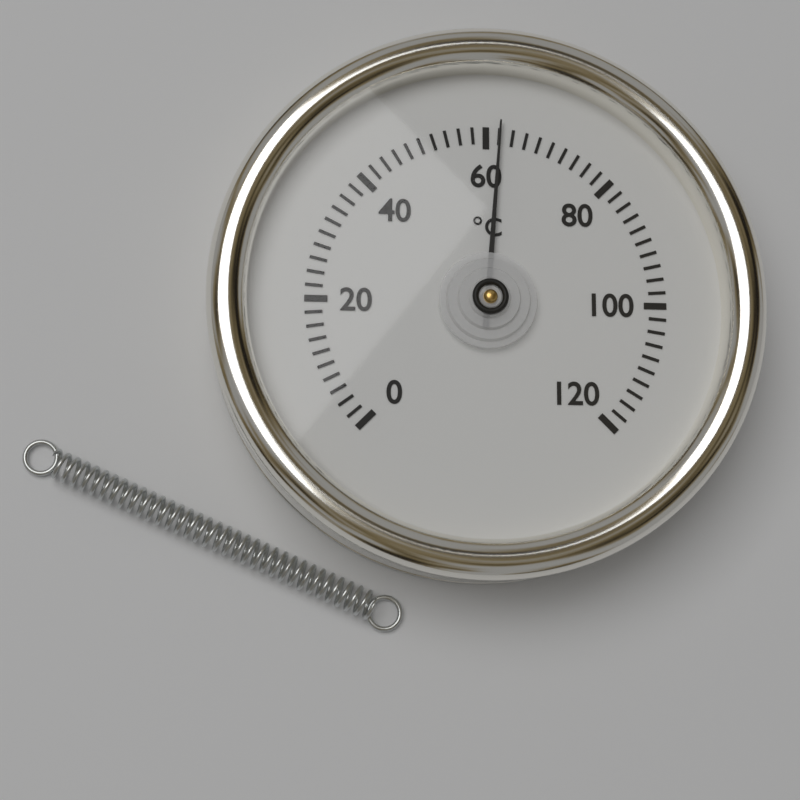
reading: 62 °C
